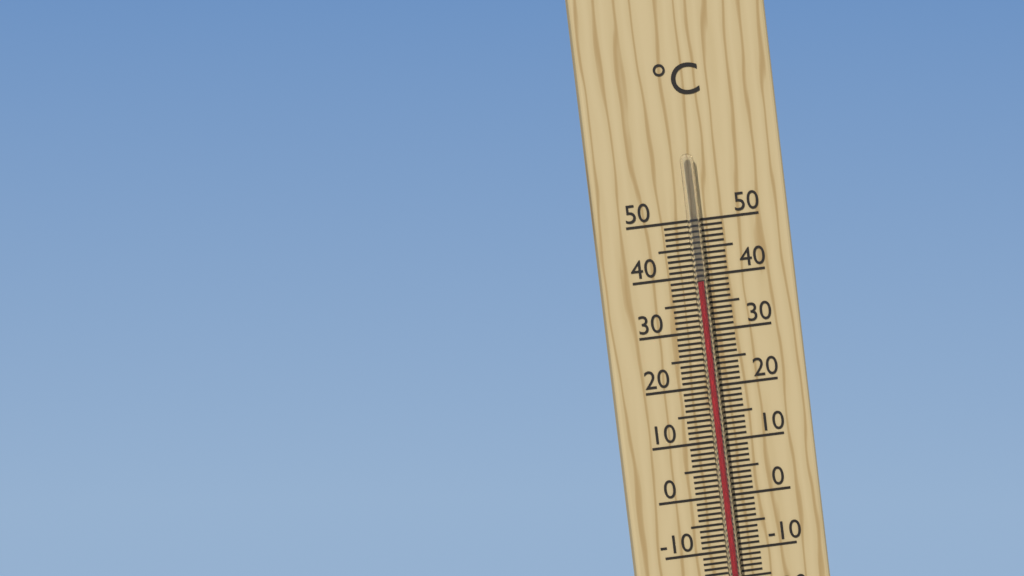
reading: 39 °C
